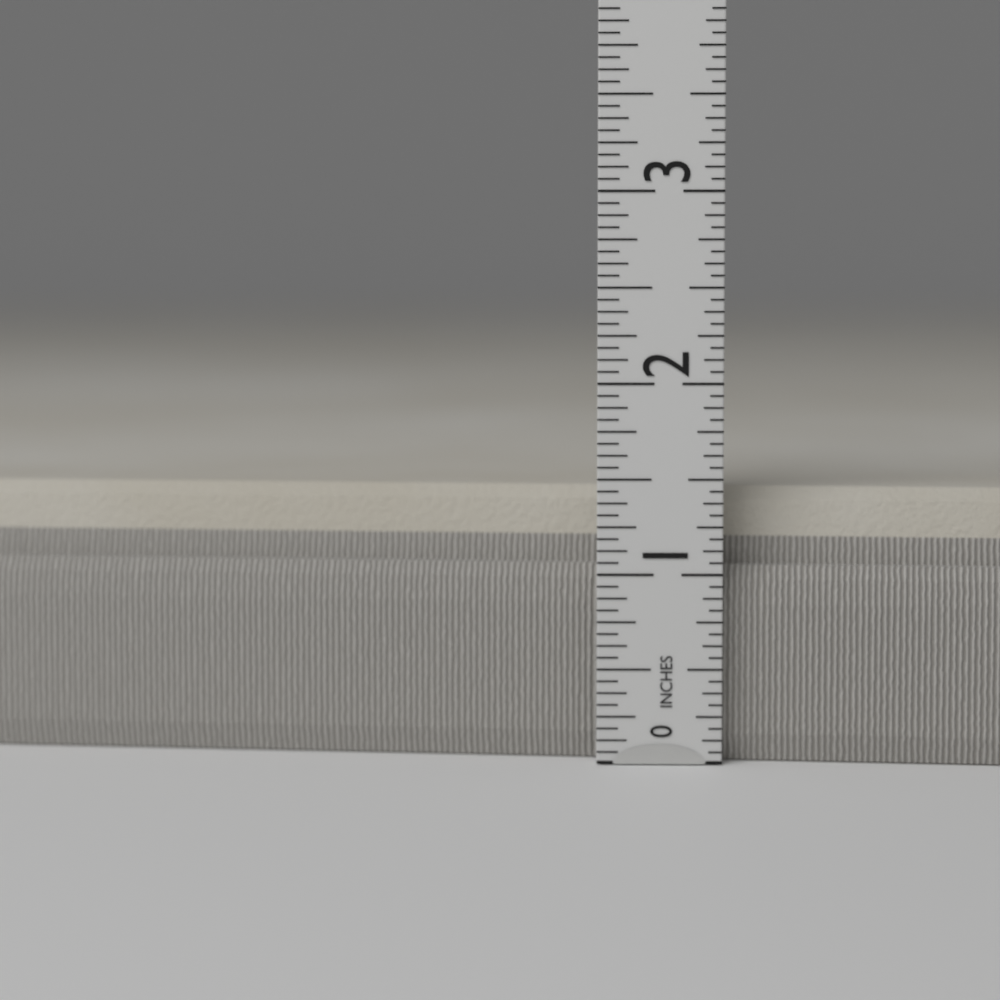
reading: 1.4375 in
